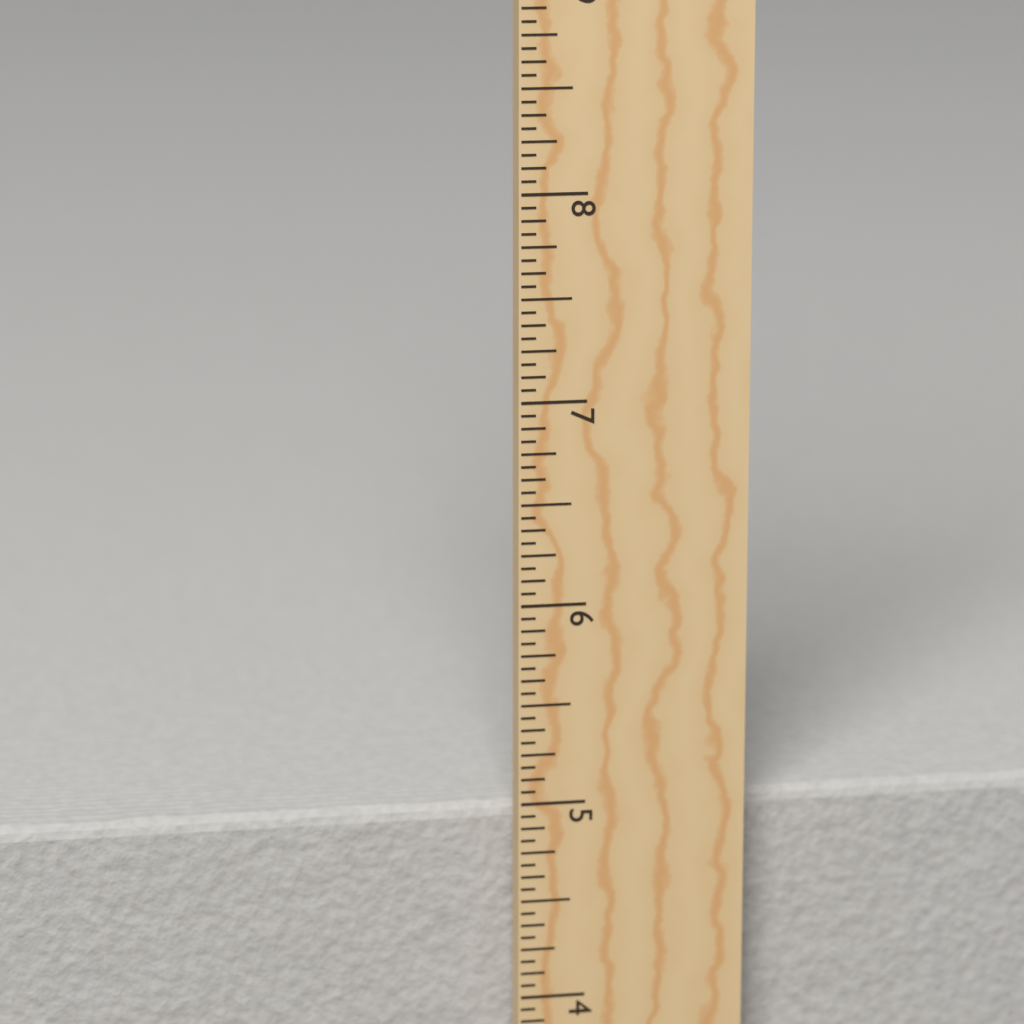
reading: 4.9375 in
